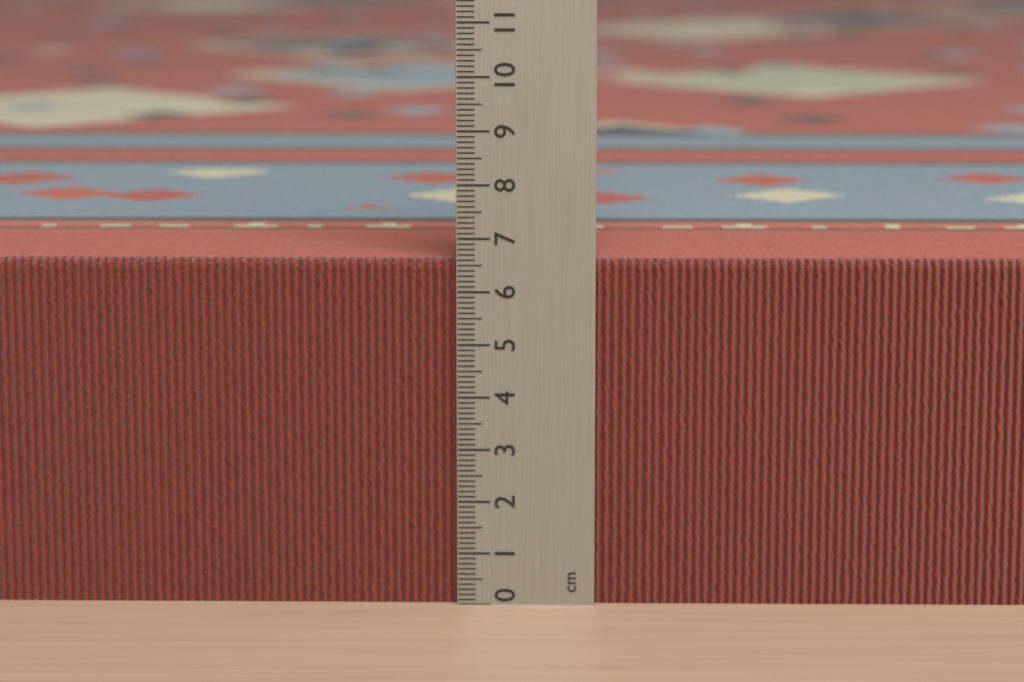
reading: 6.6 cm
